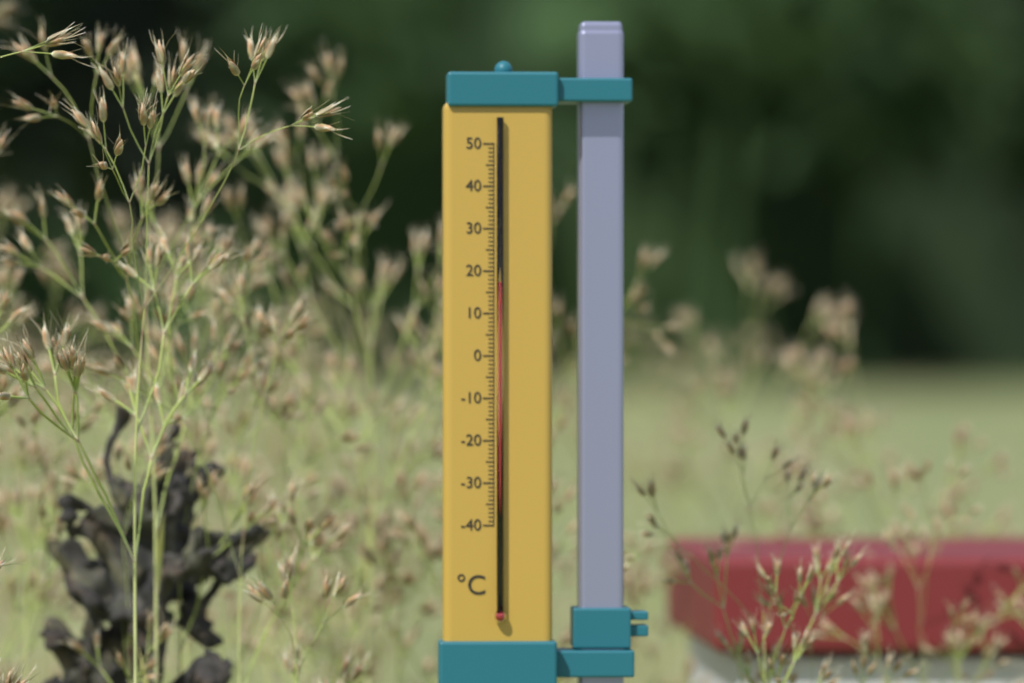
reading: 17 °C
